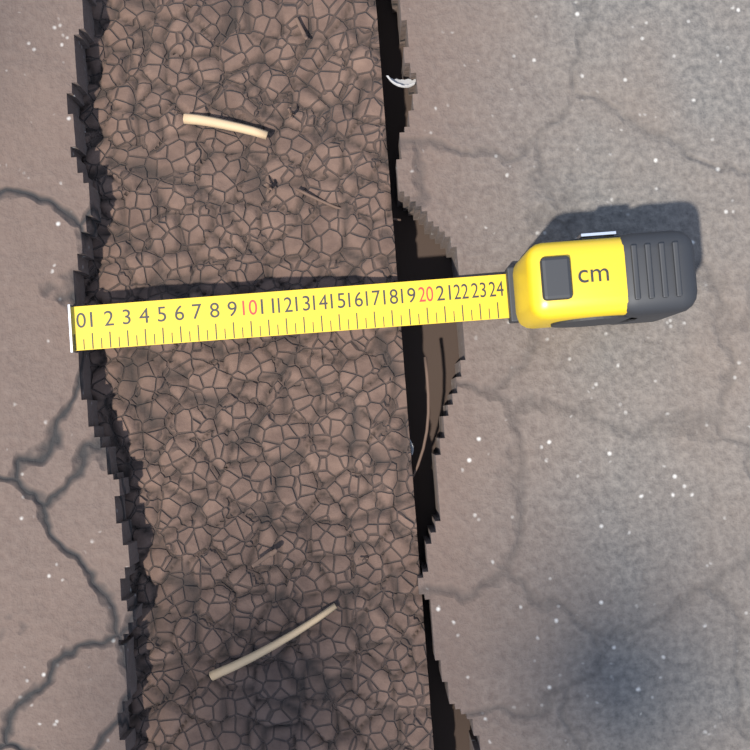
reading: 18.5 cm
